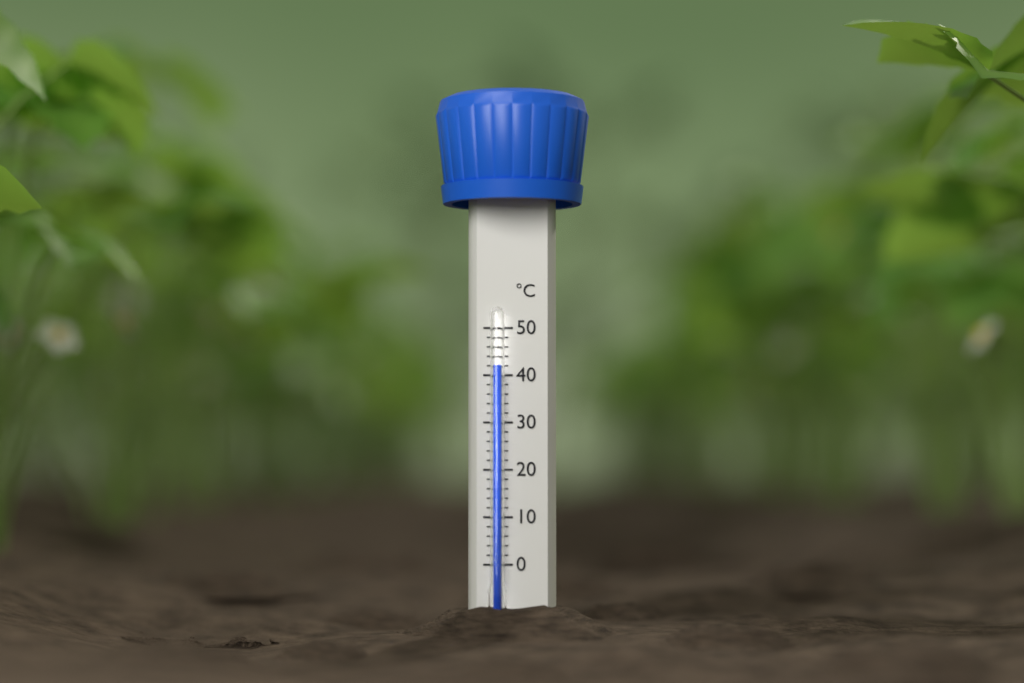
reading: 42 °C
